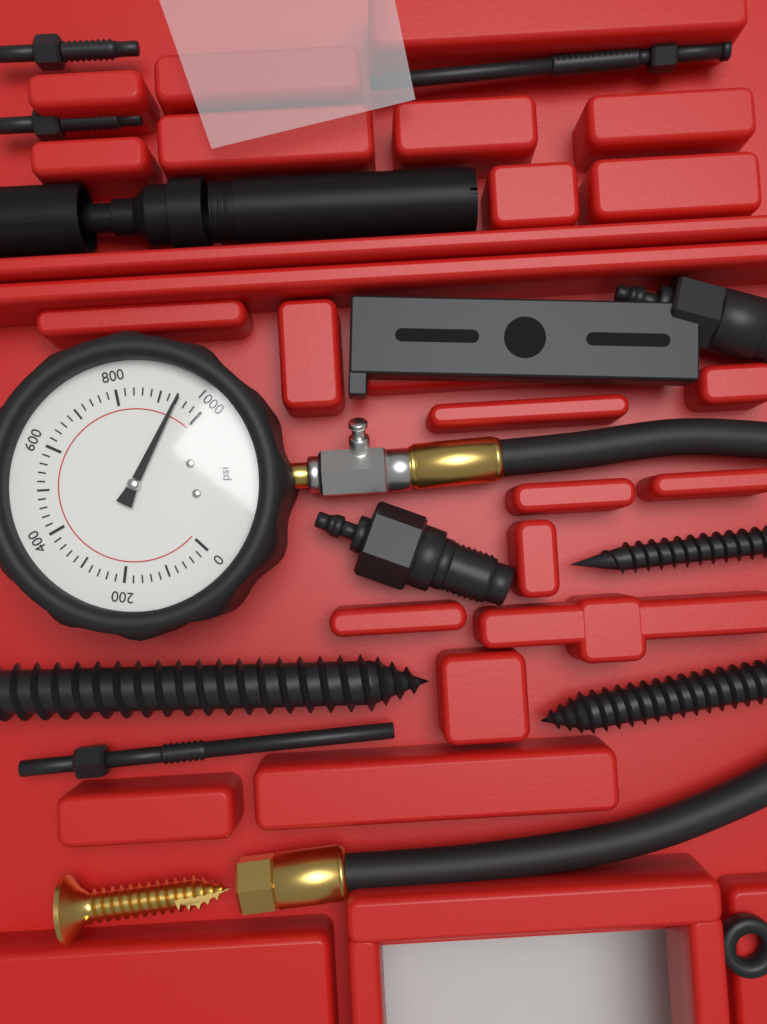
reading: 940 psi
